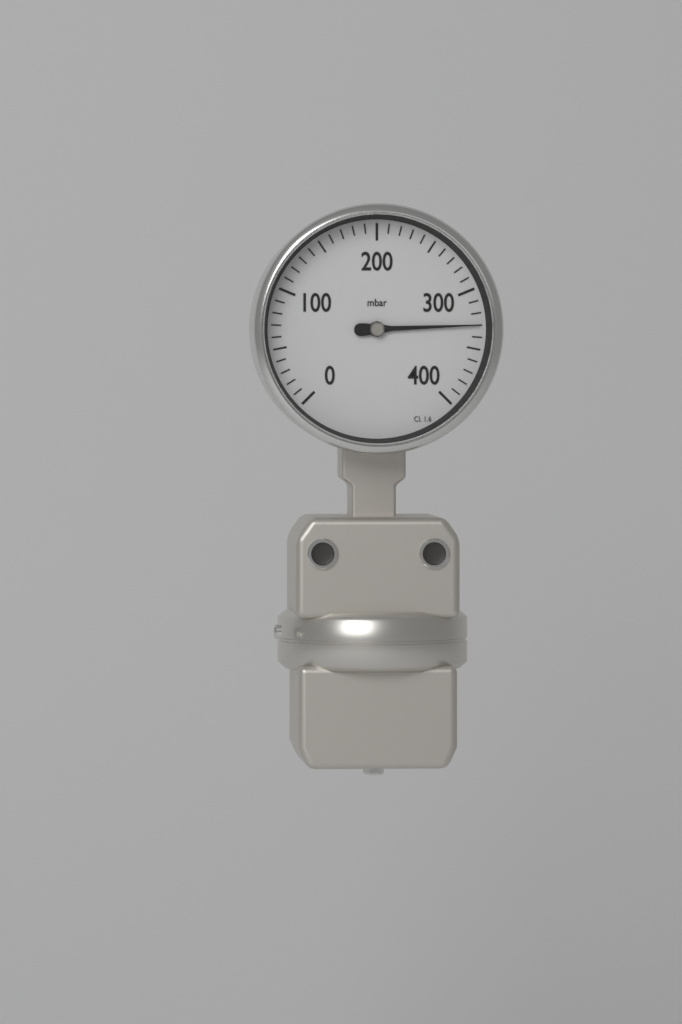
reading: 330 mbar
